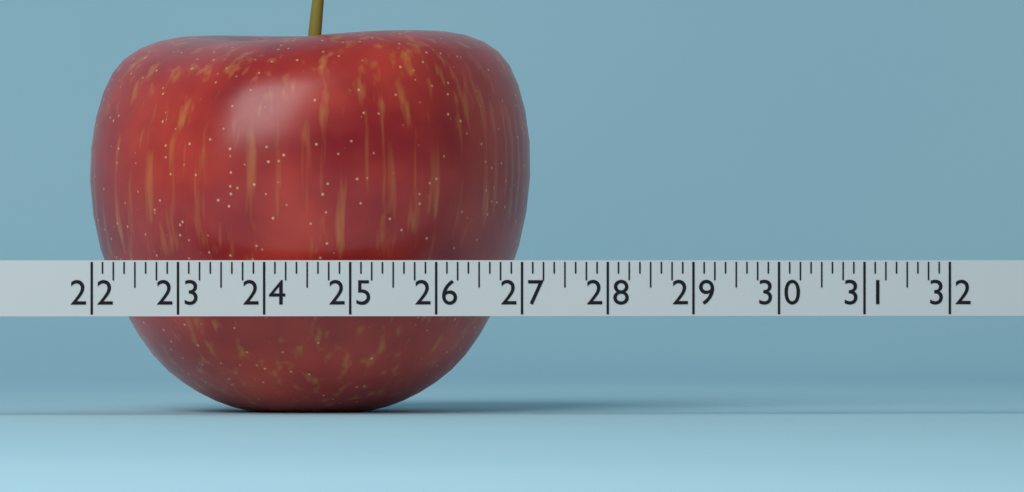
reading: 27.250 (no unit)
